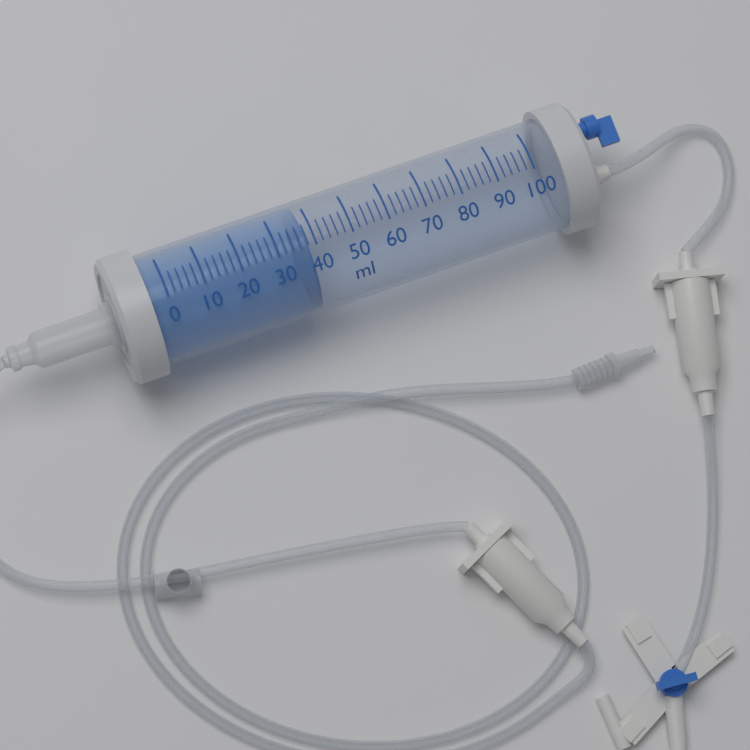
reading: 38 ml
